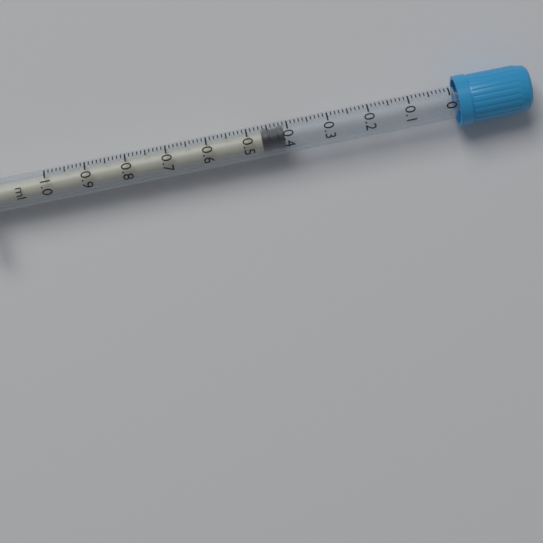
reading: 0.41 ml
